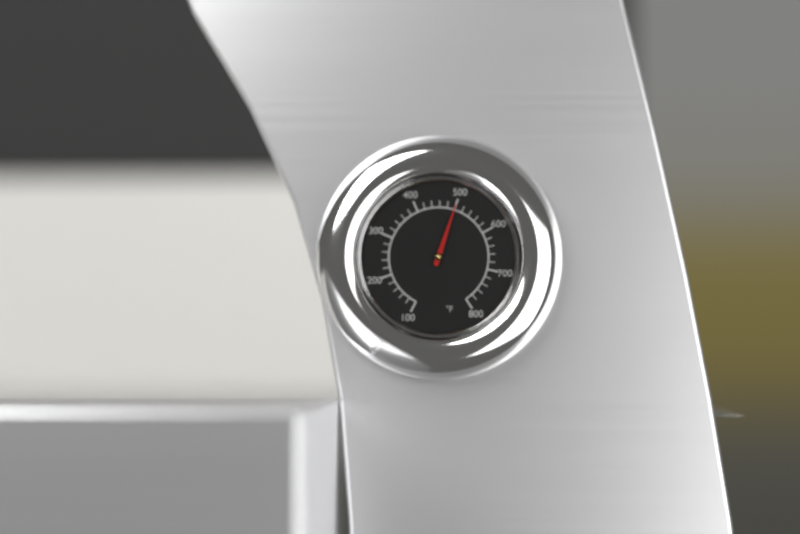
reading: 500 °F
